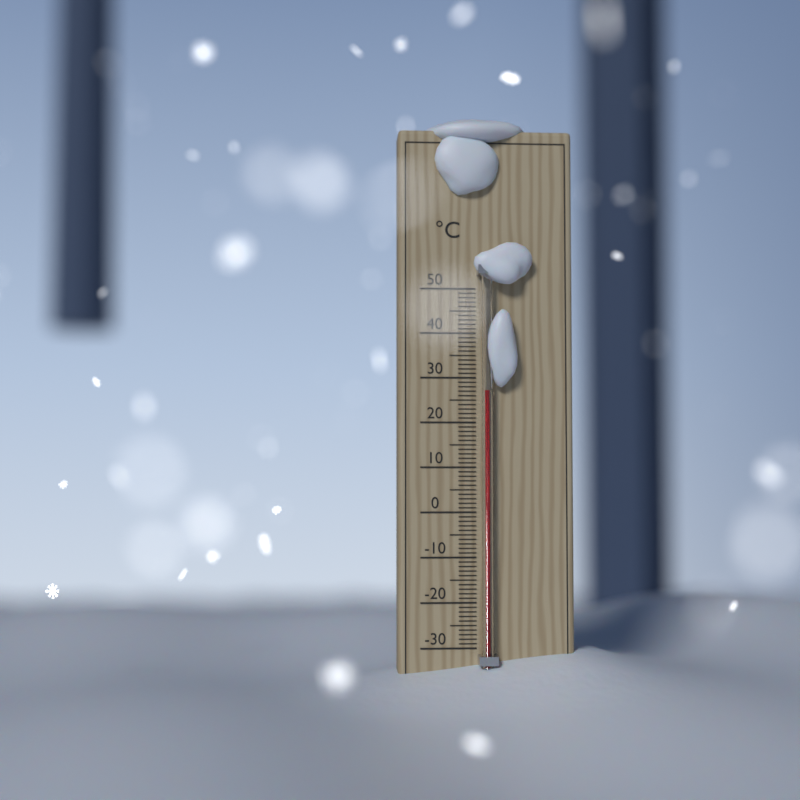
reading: 27 °C
